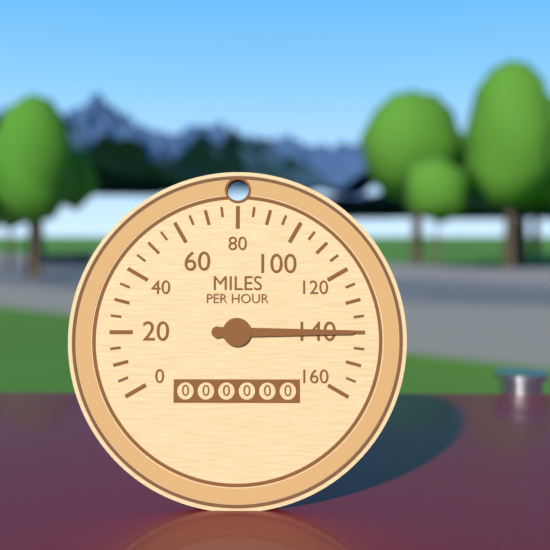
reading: 140 mph
